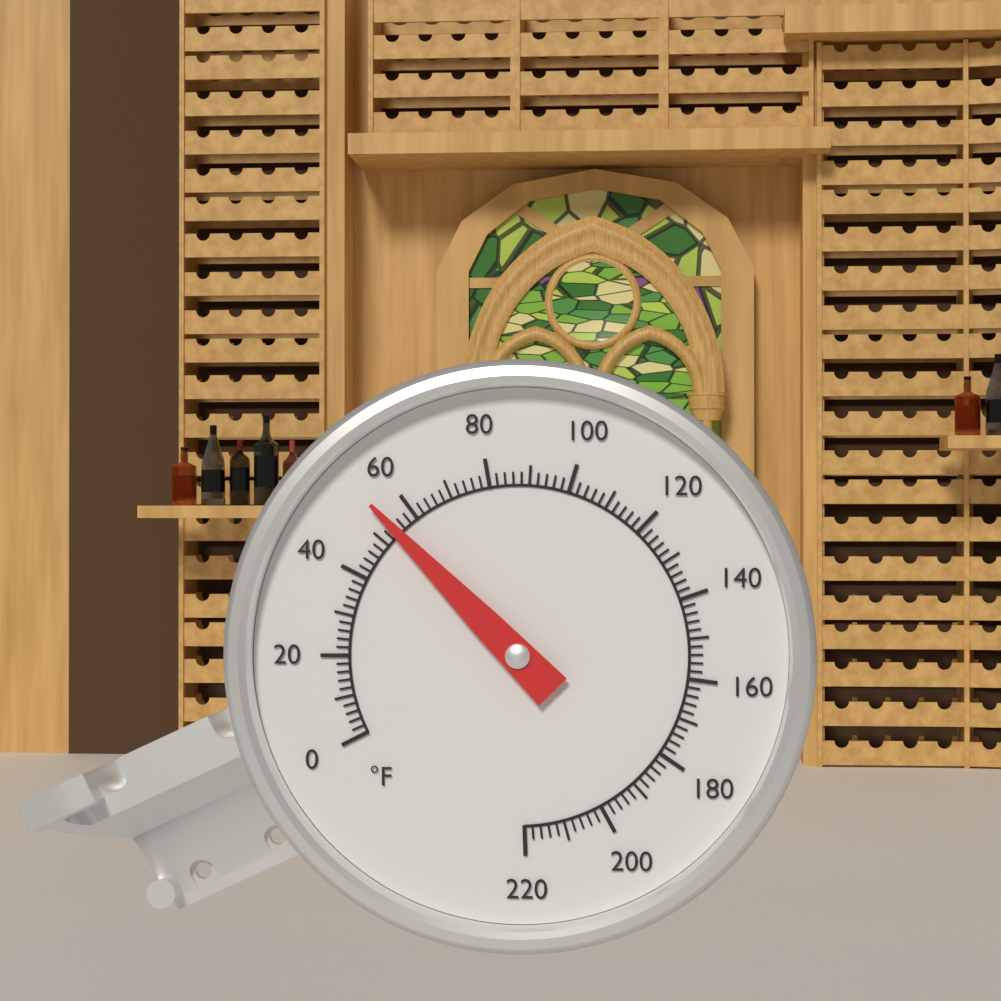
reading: 54 °F
